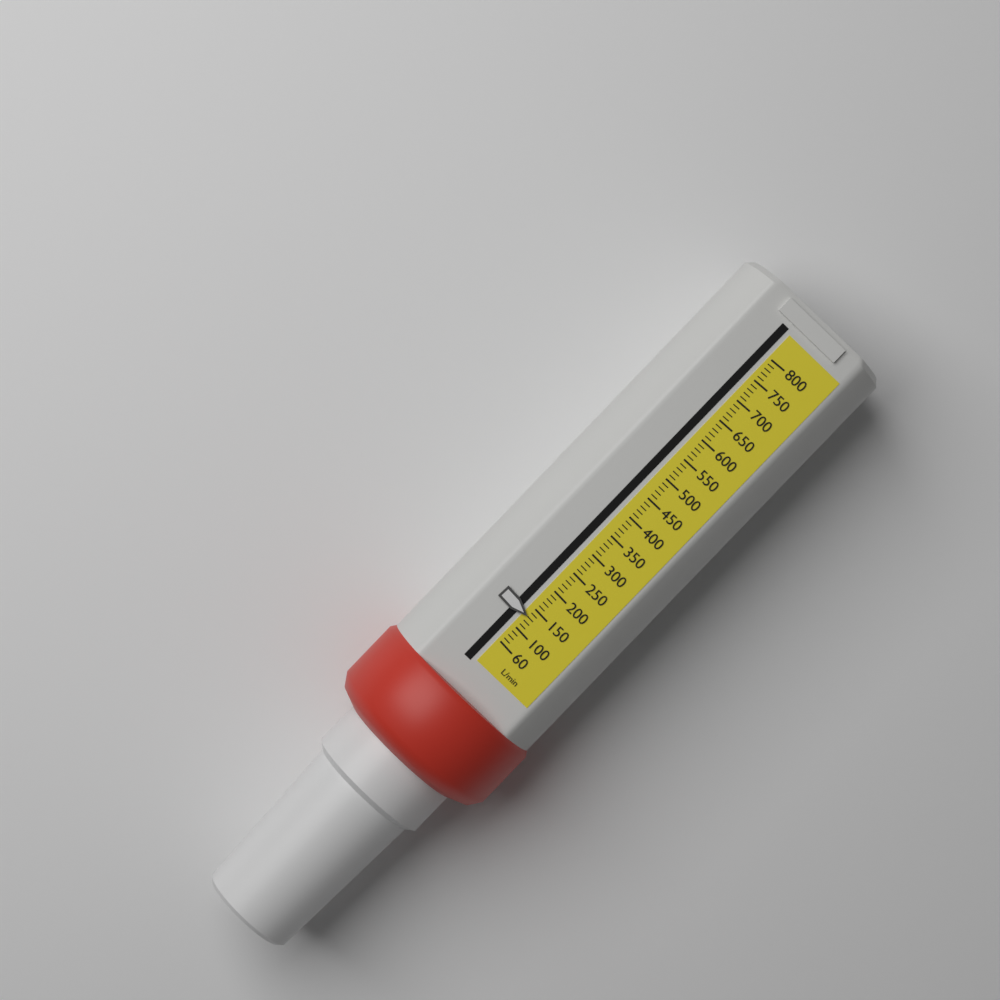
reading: 130 L/min
